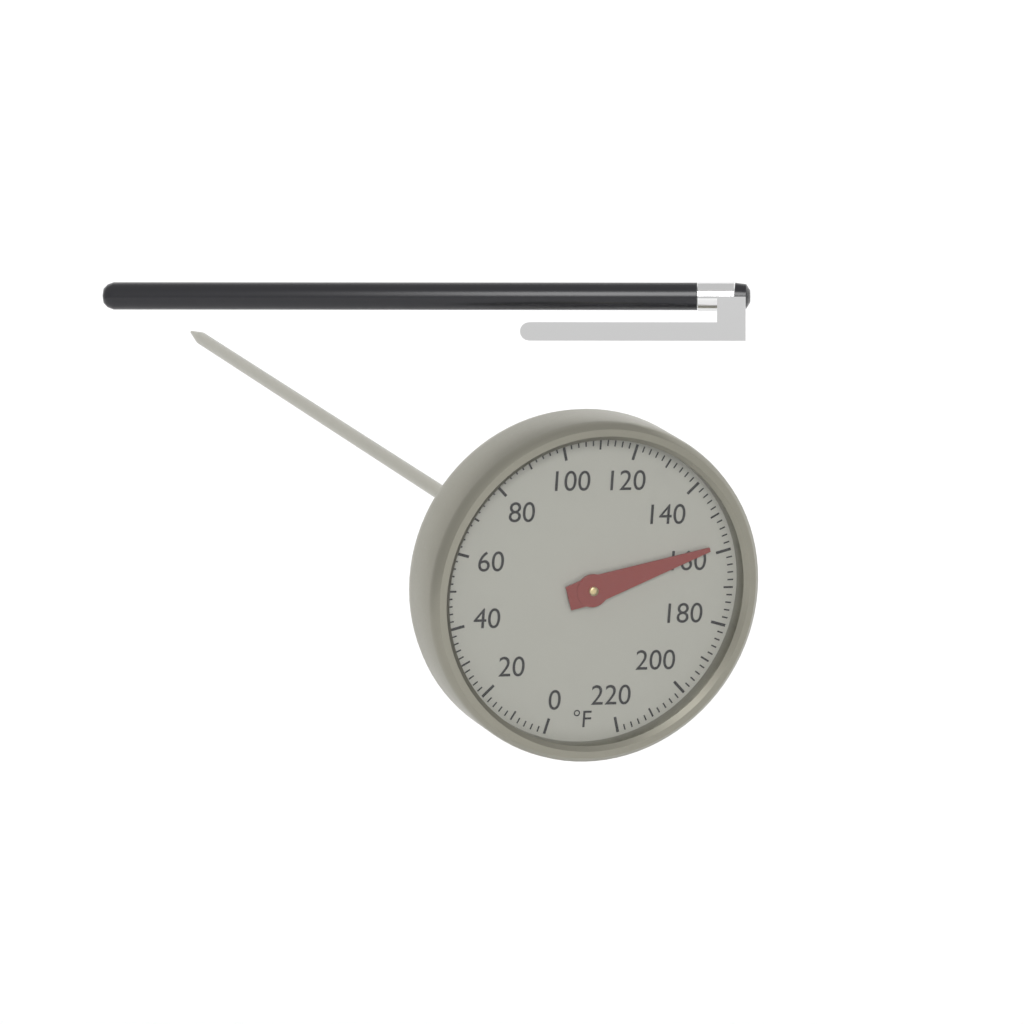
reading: 158 °F
